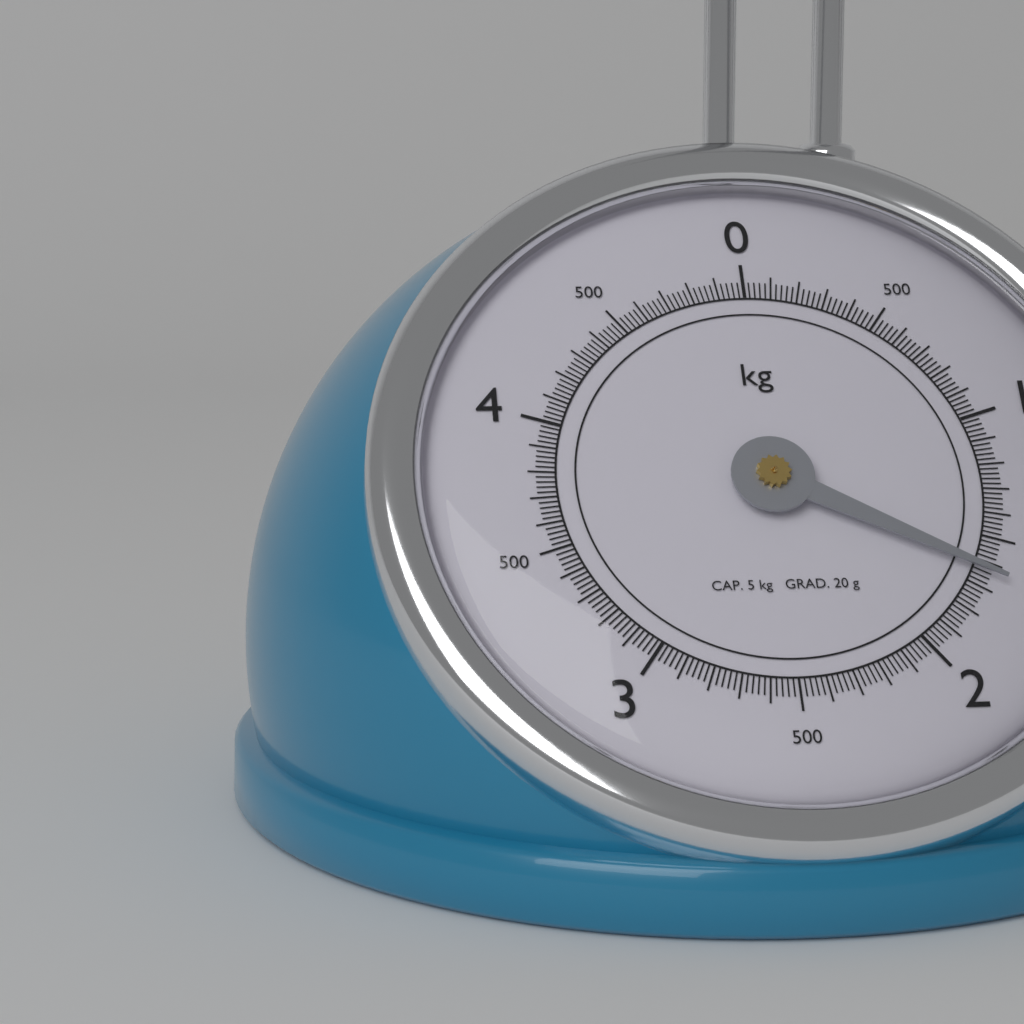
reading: 1.64 kg
